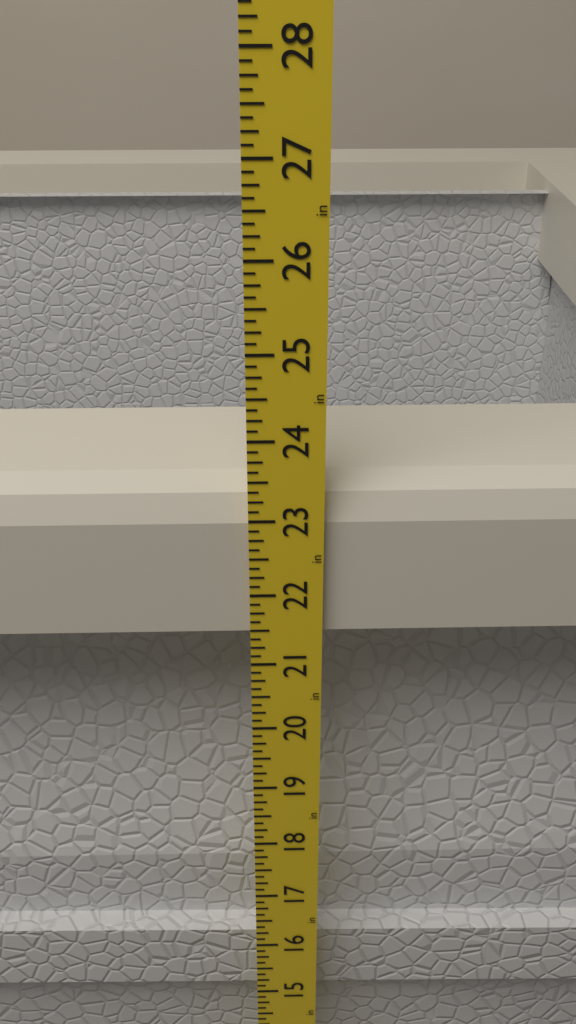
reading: 23.375 in
